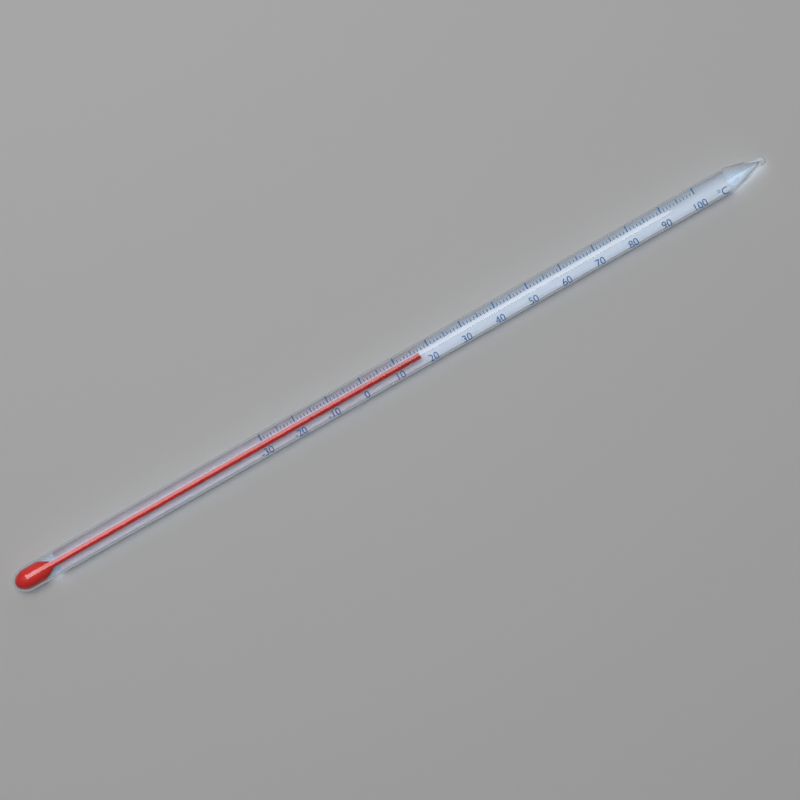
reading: 17 °C
